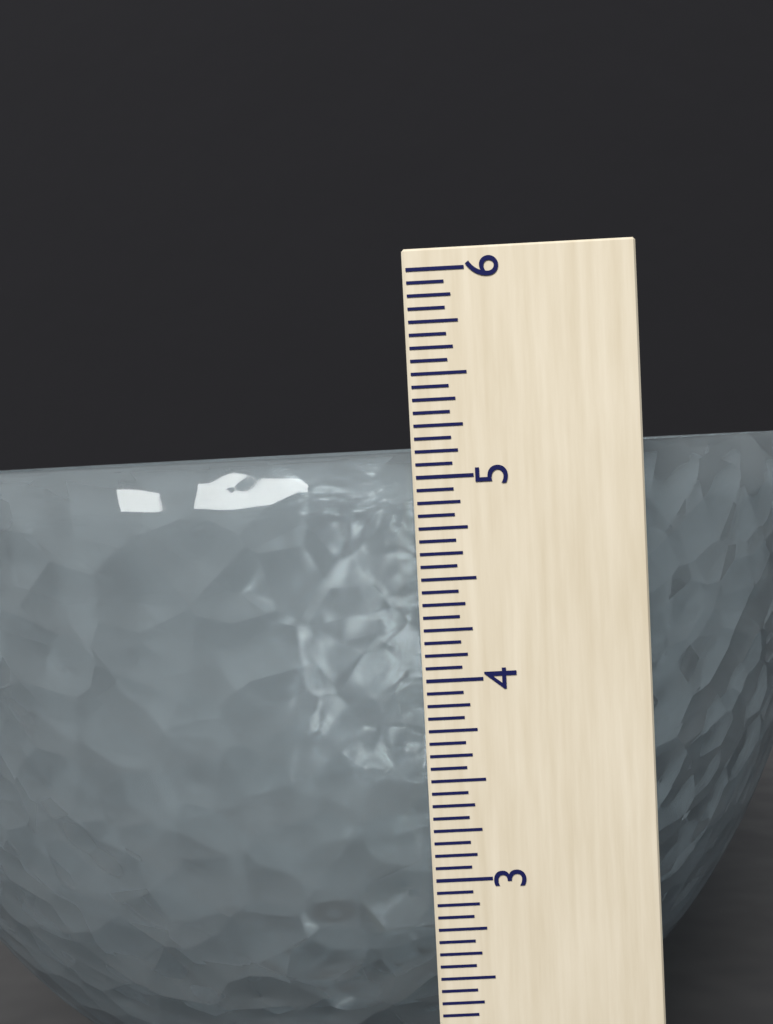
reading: 5.1250 (no unit)
